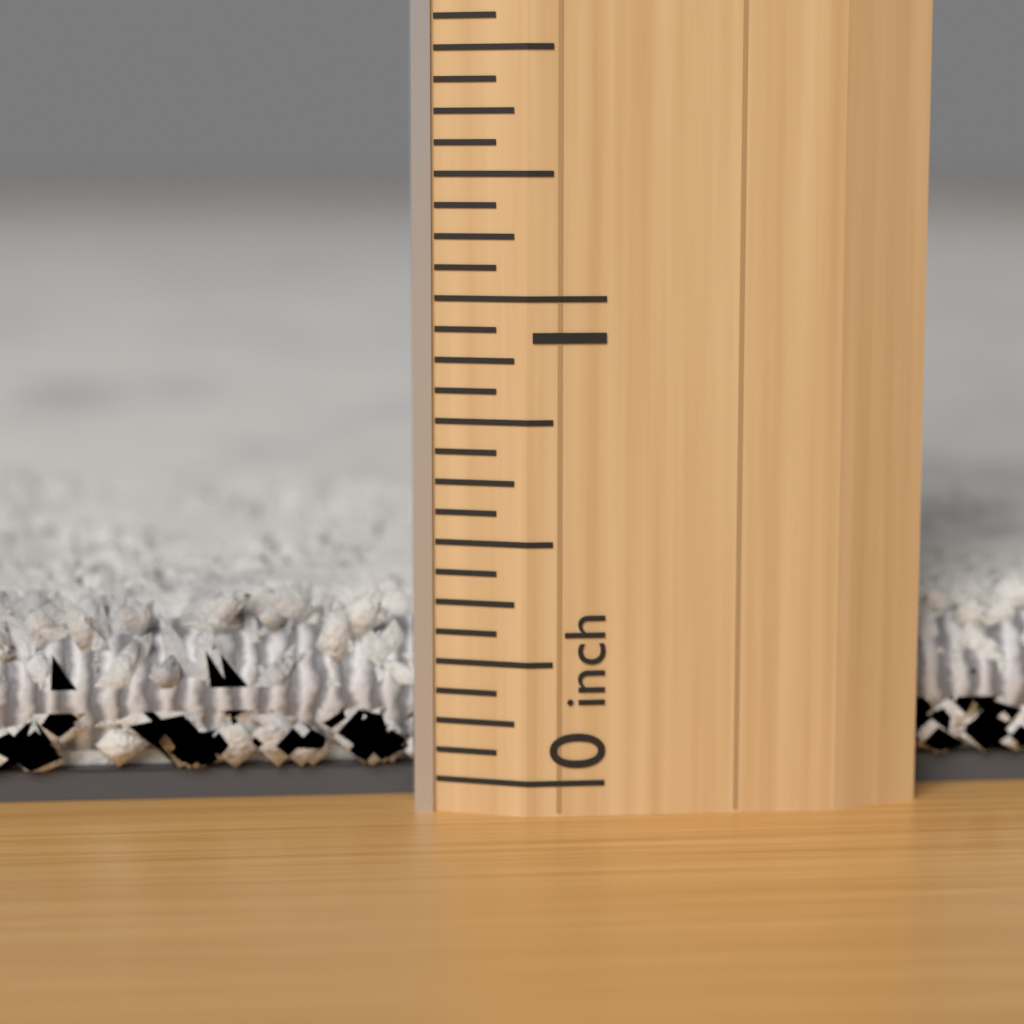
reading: 0.3750 inch
